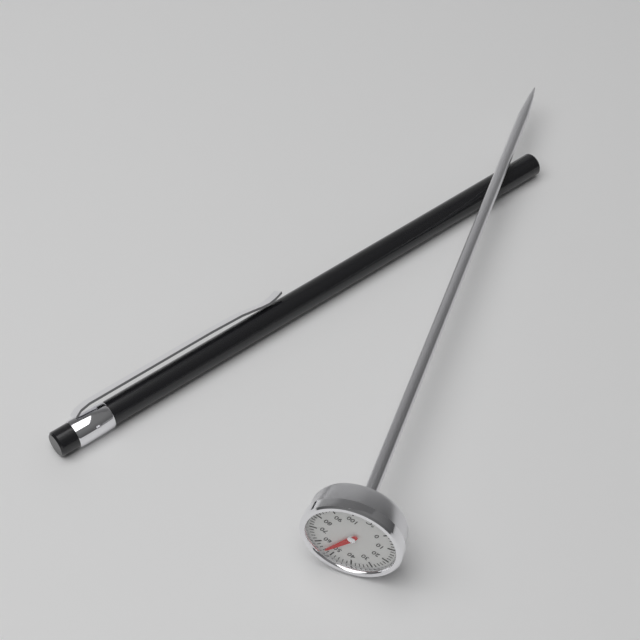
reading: 54 °C
